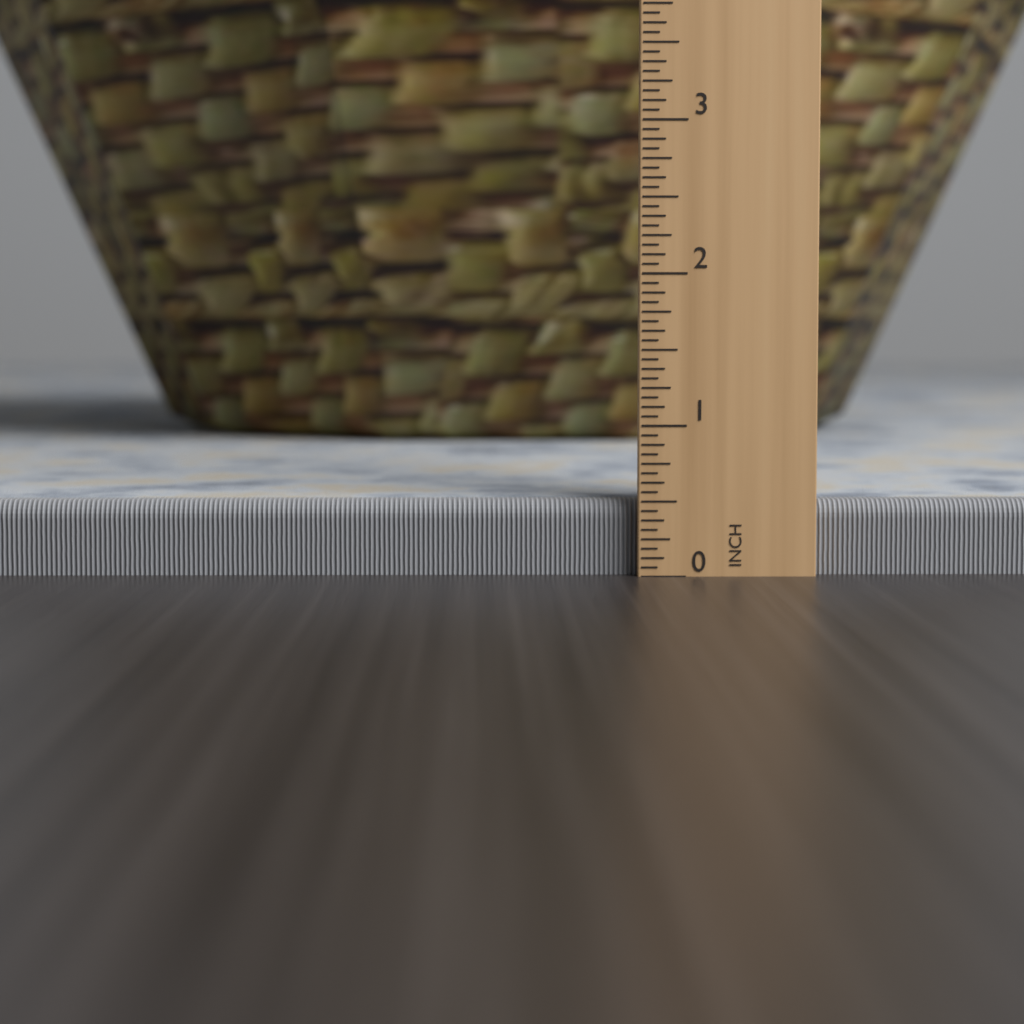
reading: 0.5000 in
